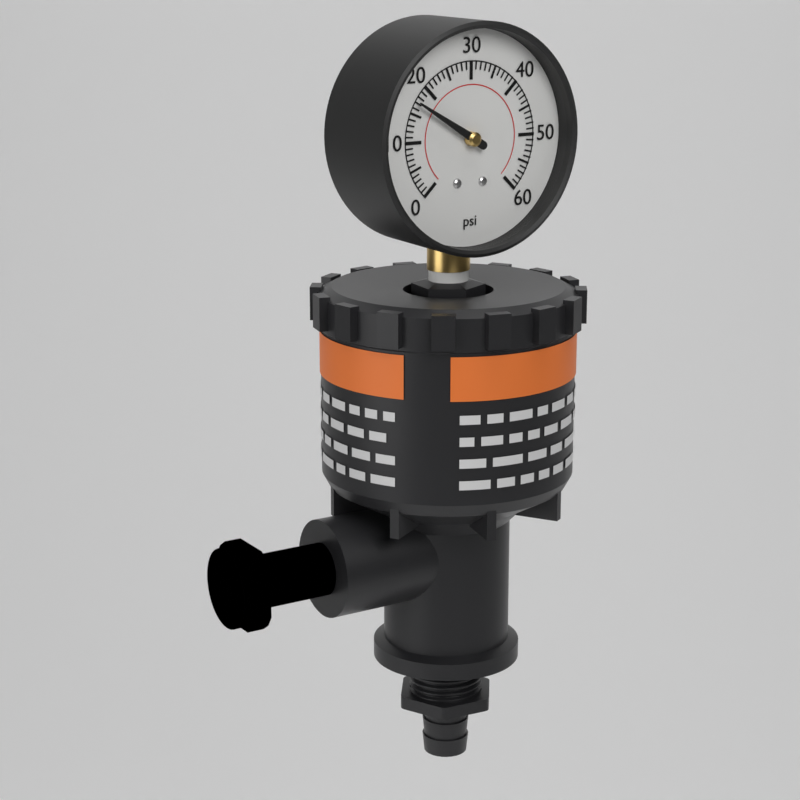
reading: 17 psi
